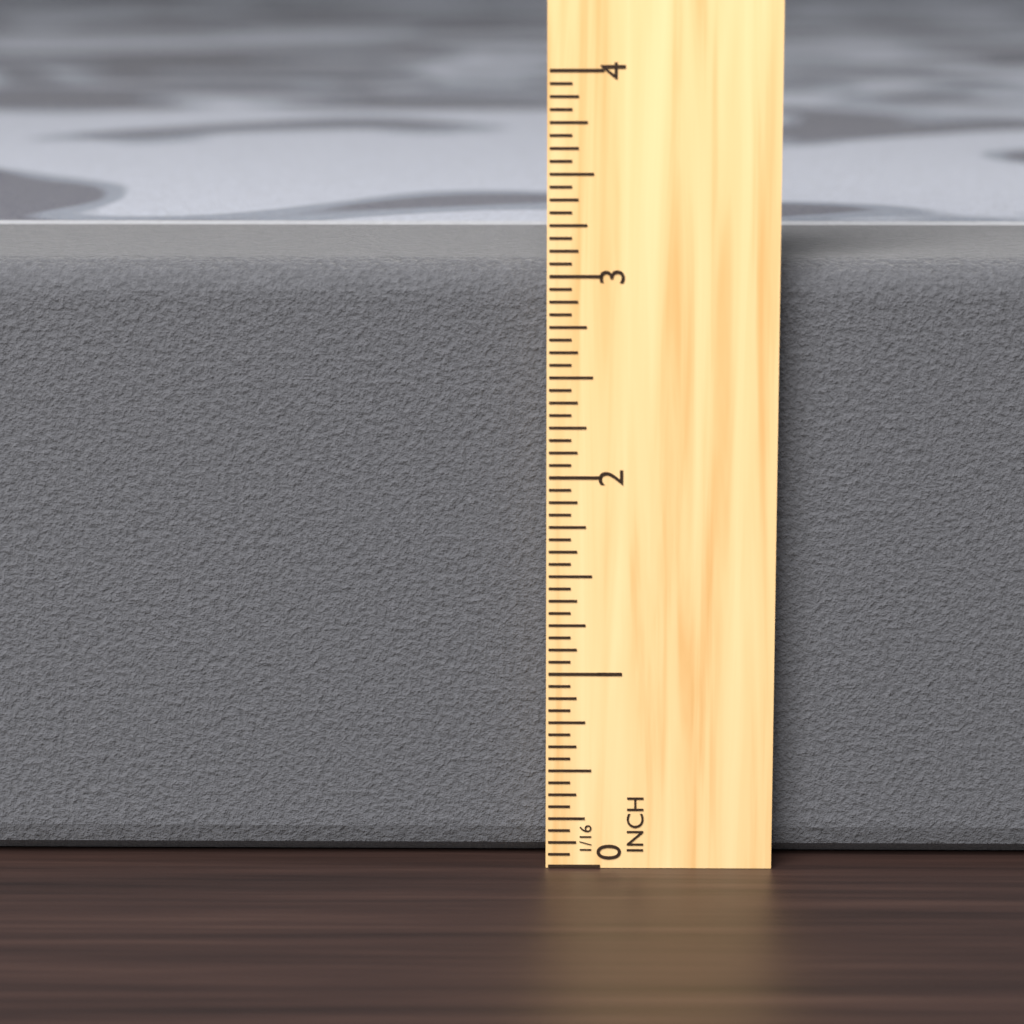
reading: 3.0625 in
